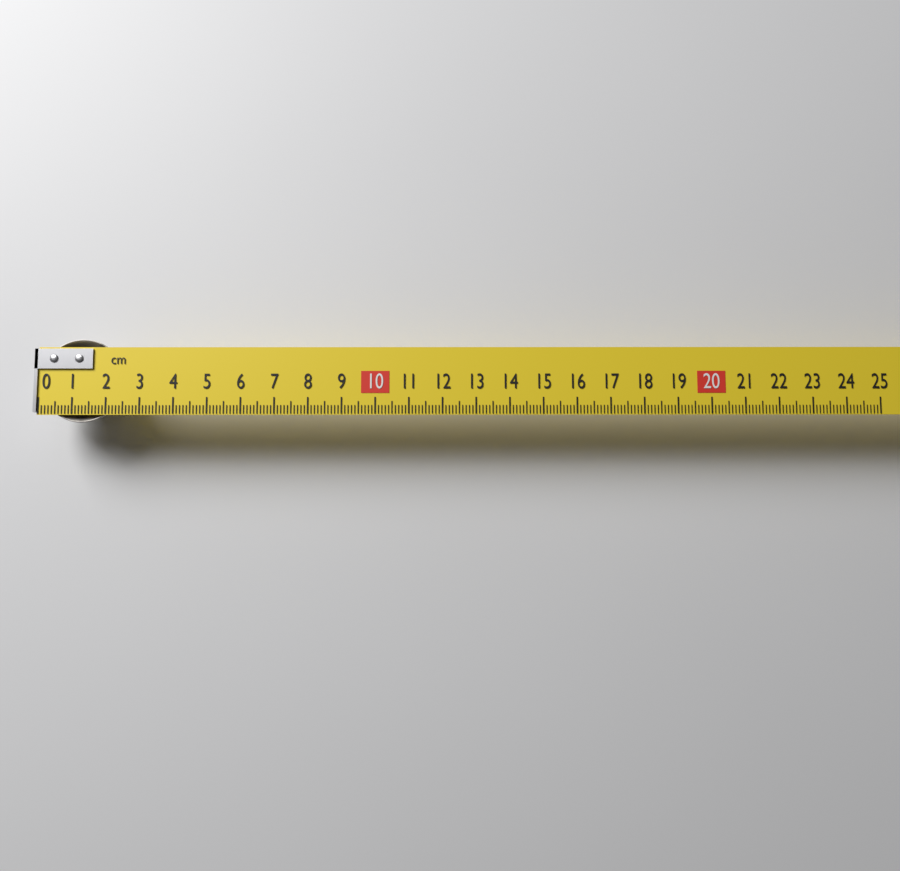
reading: 2.5 cm
